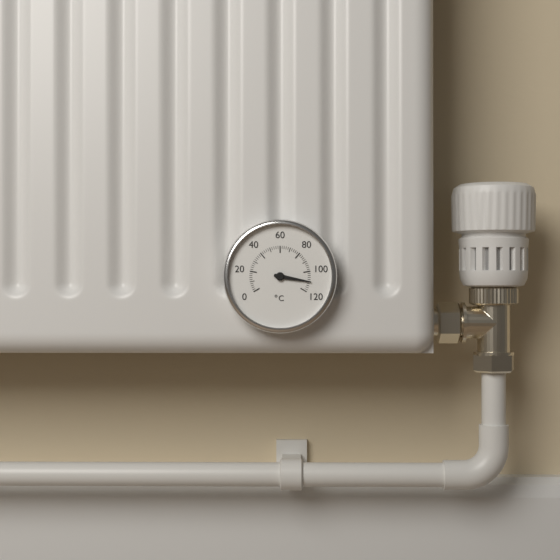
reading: 110 °C
